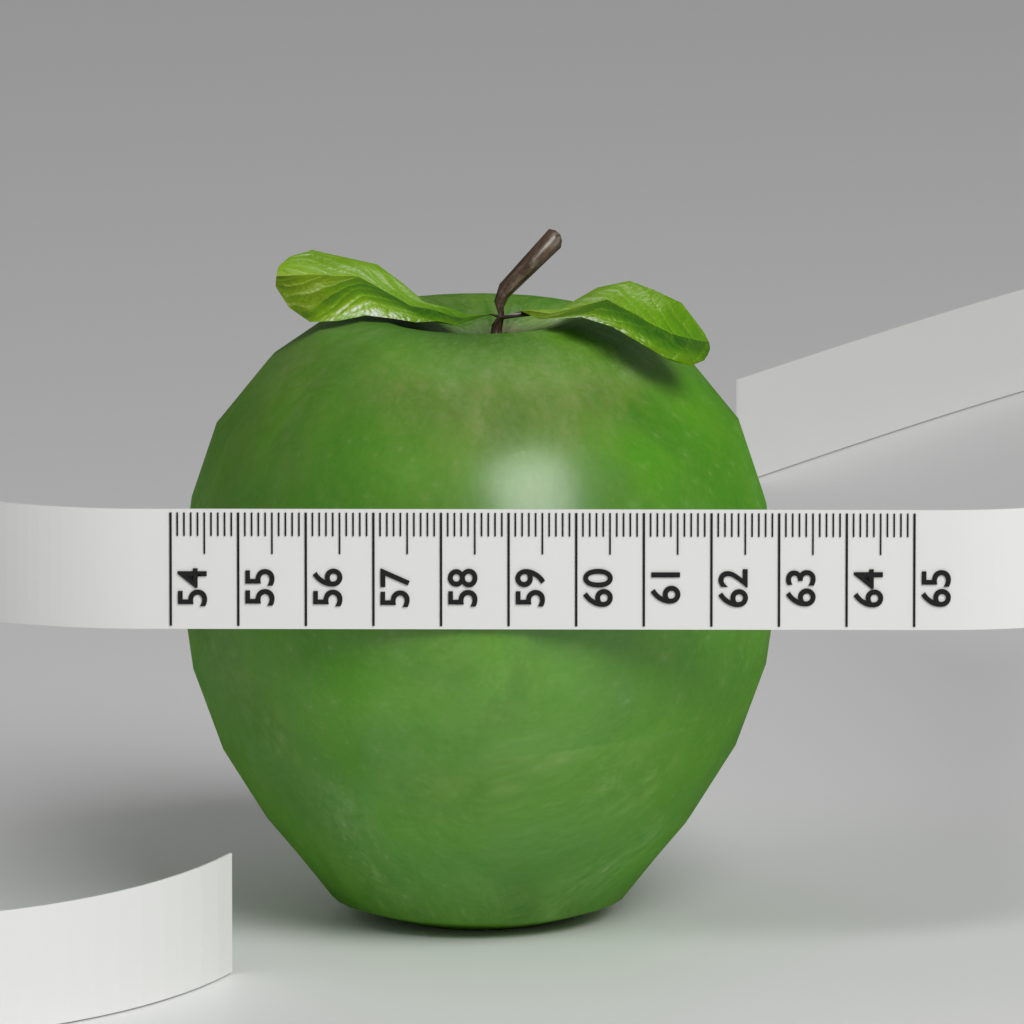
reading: 63.0 (no unit)
